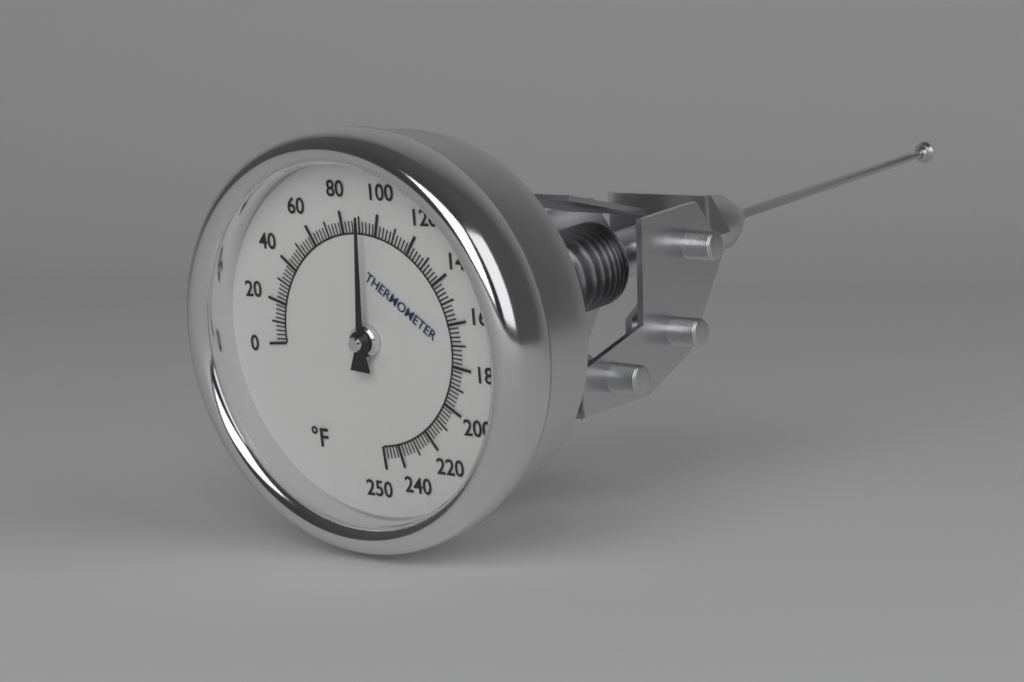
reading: 92 °F
